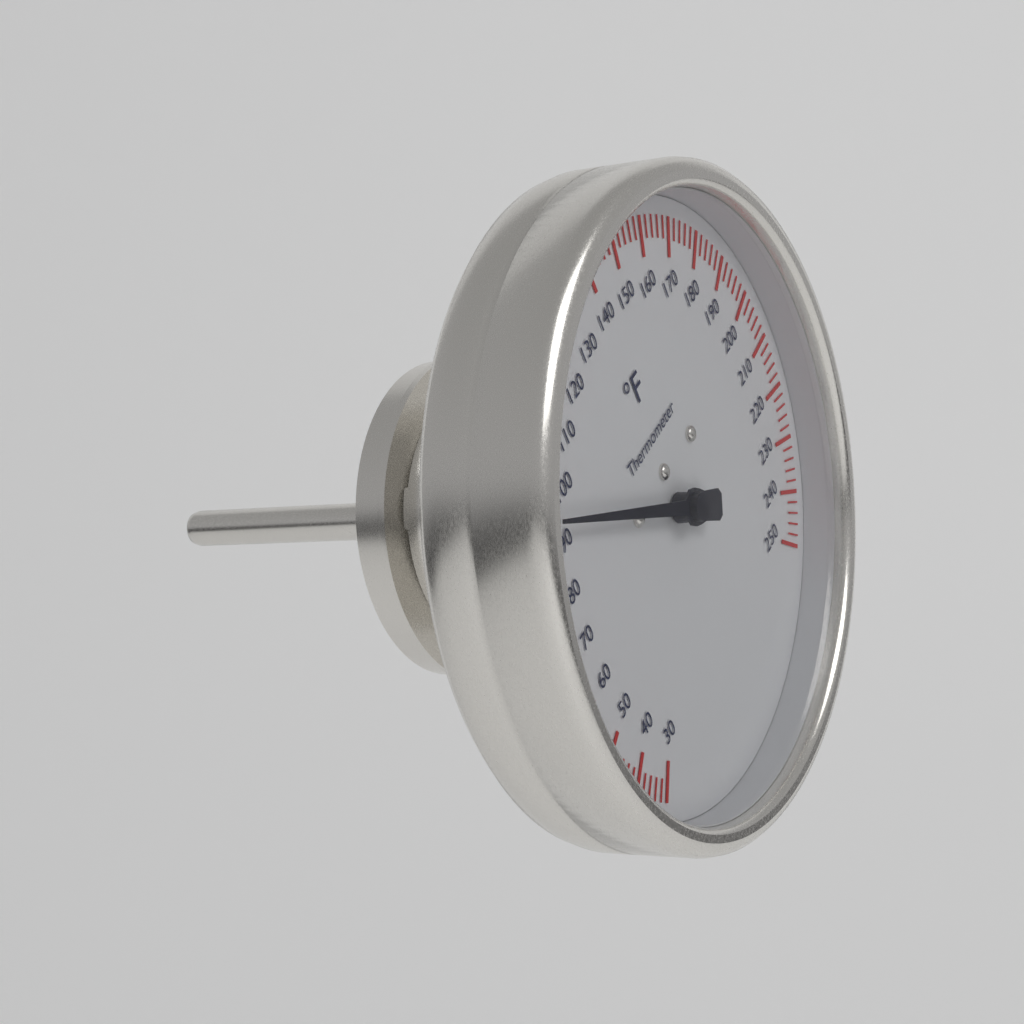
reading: 94 °F
